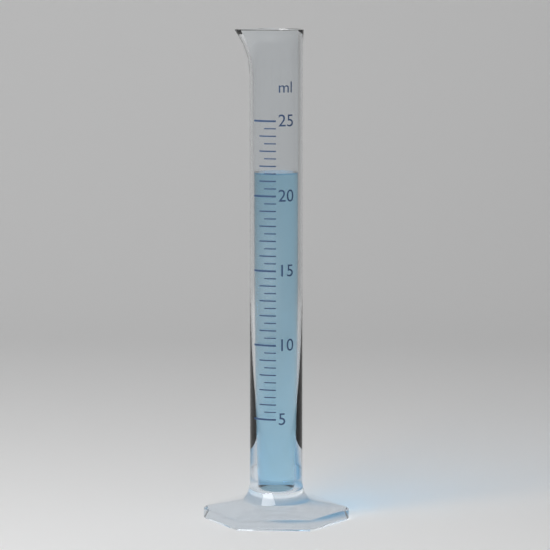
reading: 21.5 ml
